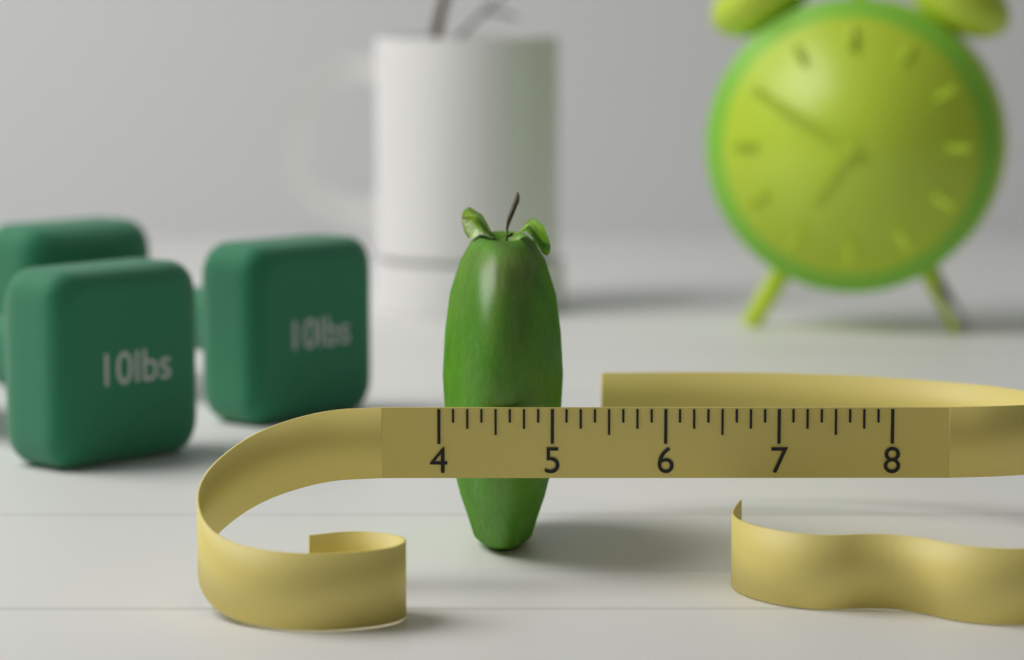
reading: 5.125 (no unit)
